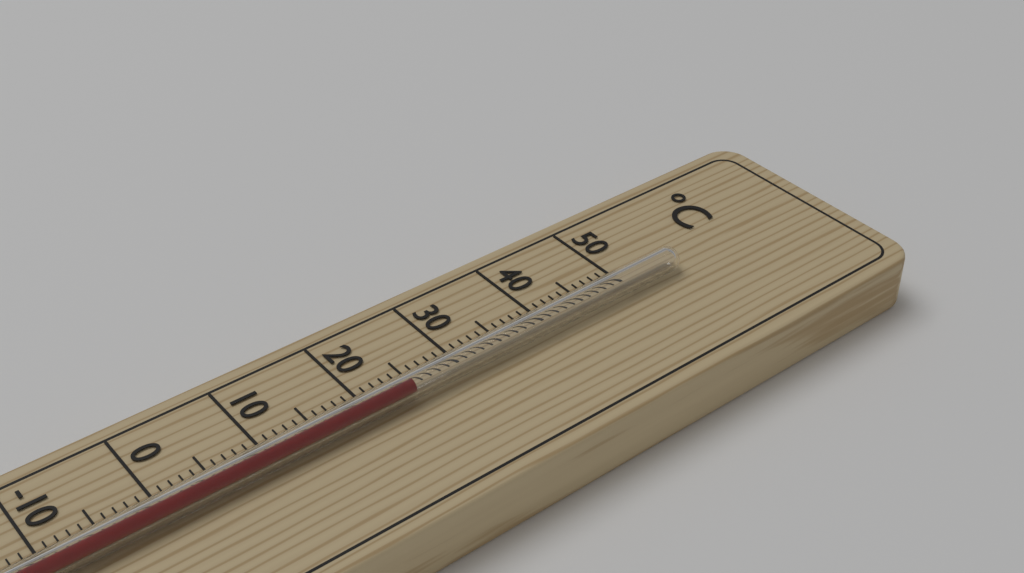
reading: 24 °C
